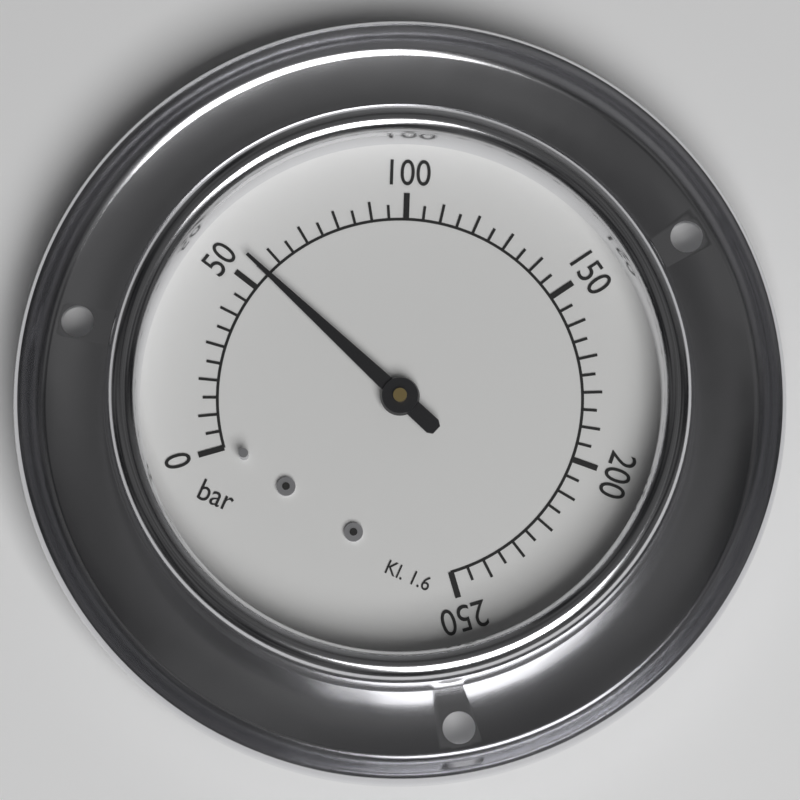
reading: 55 bar
